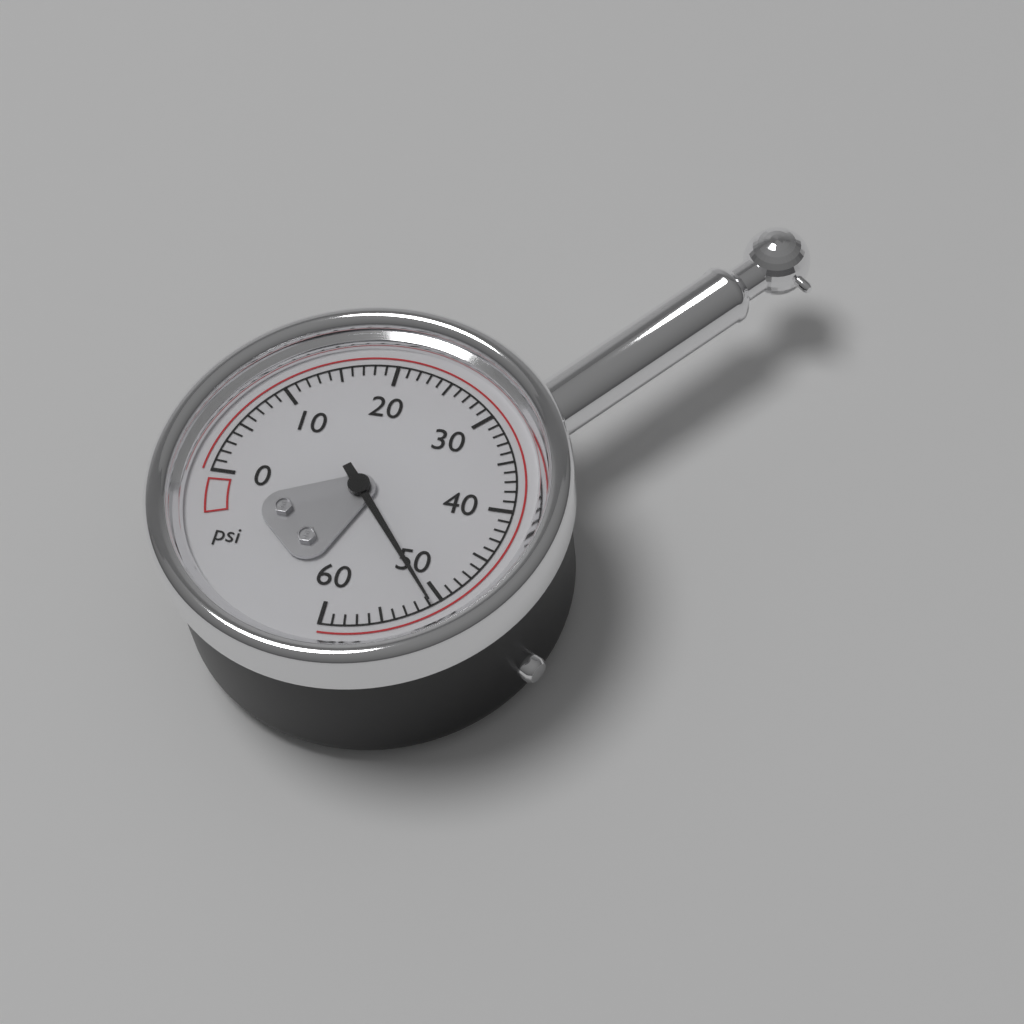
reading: 51 psi
